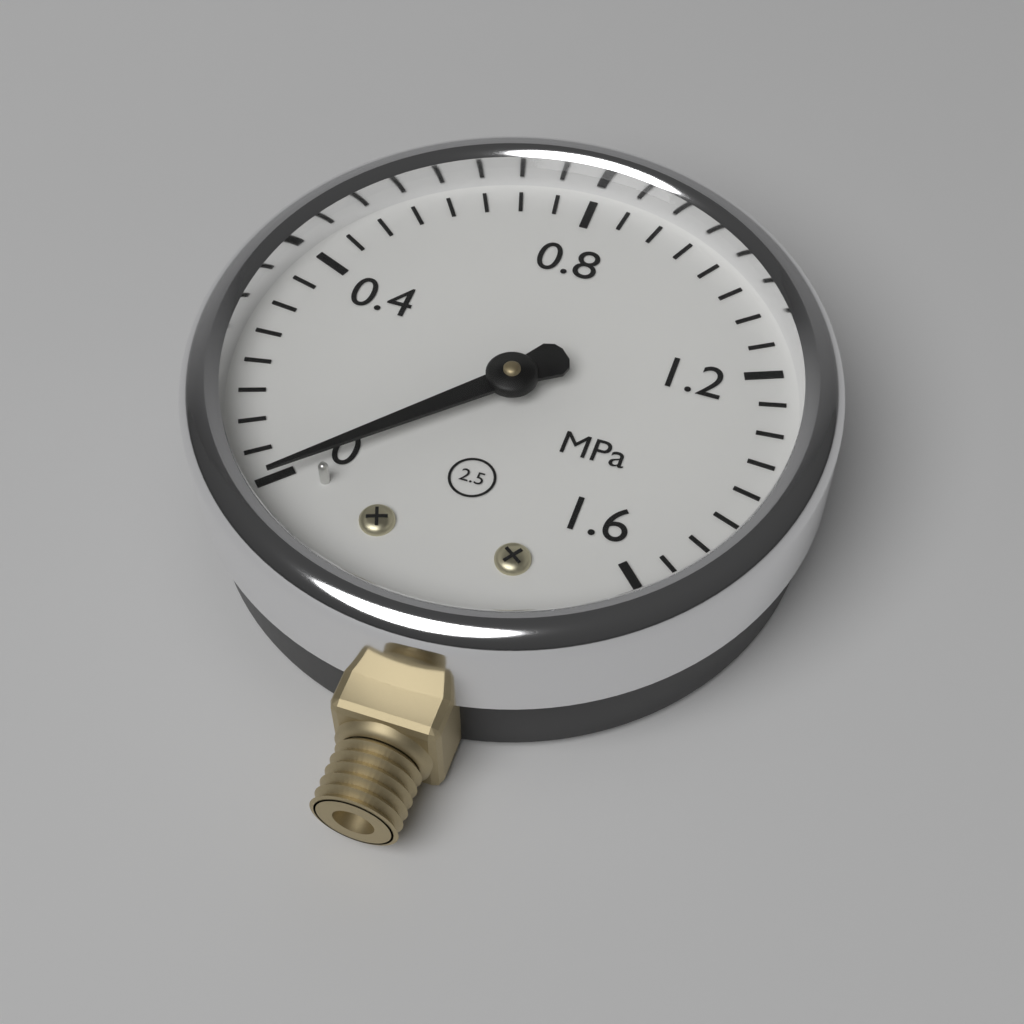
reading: 0.00 MPa
